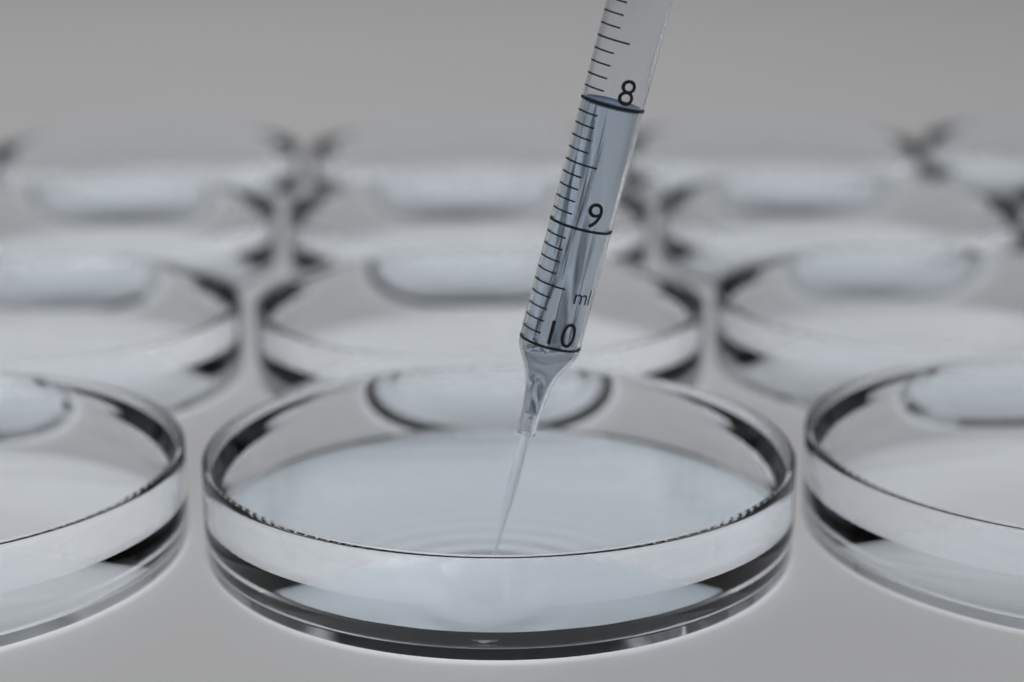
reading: 8.0 ml
